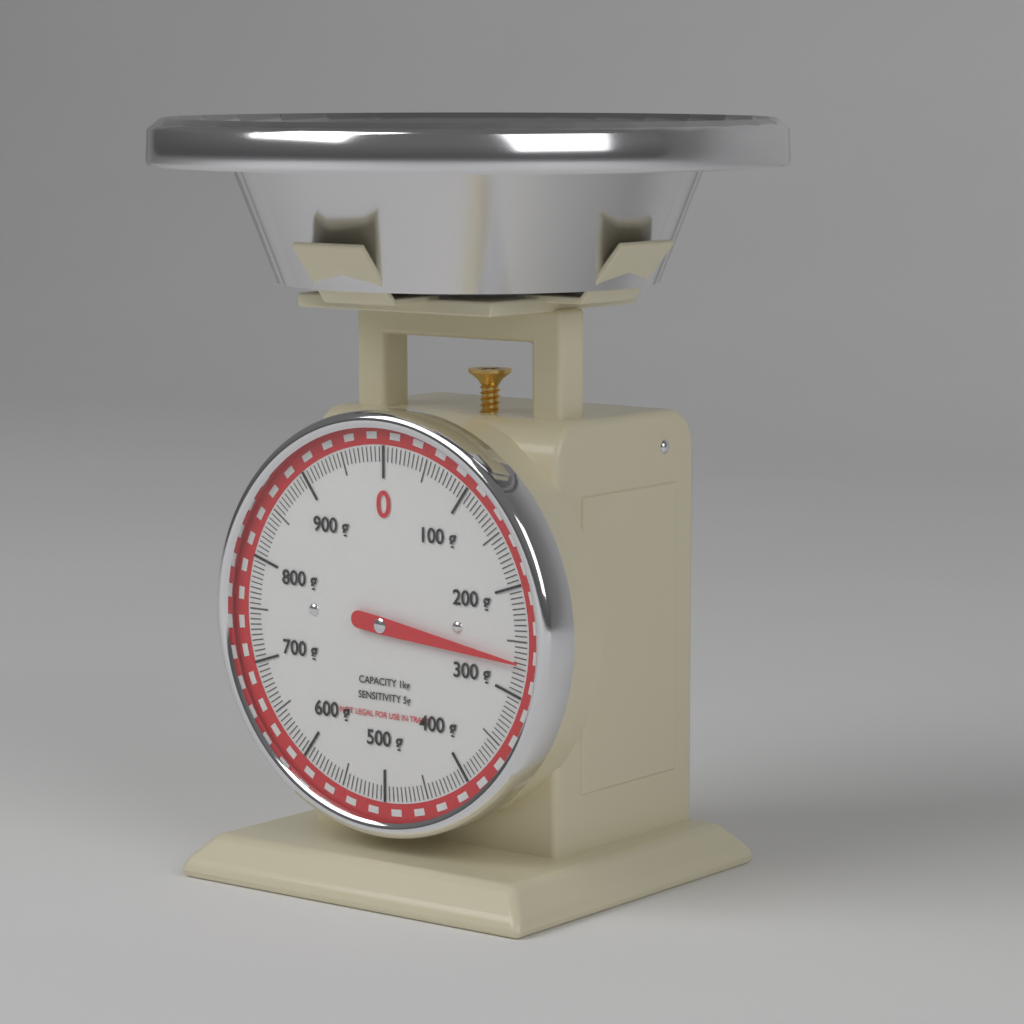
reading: 270 g
